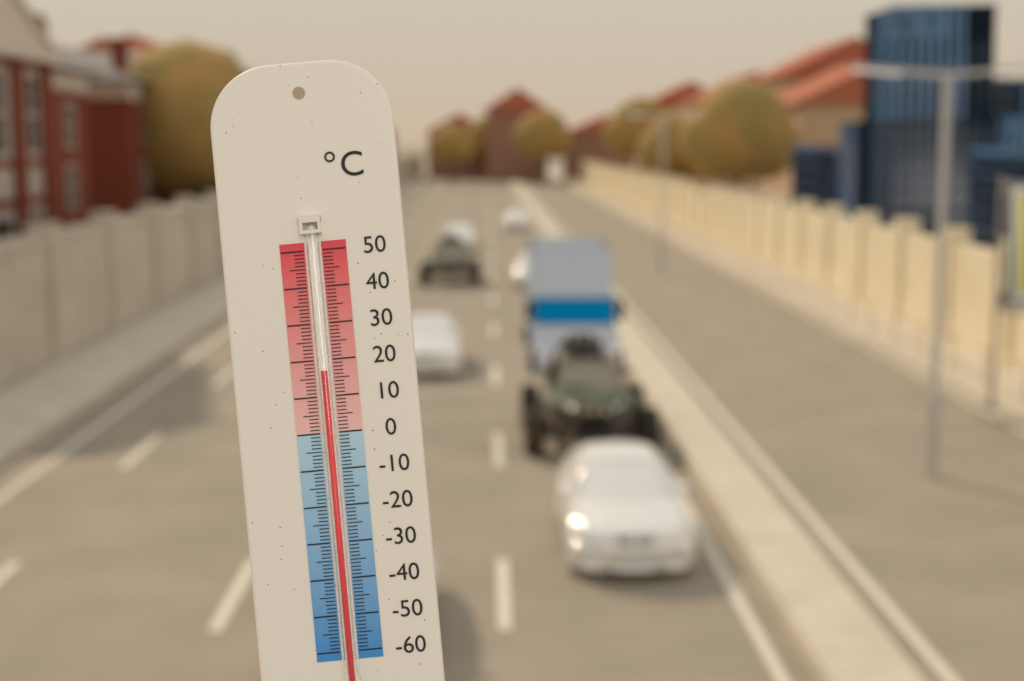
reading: 17 °C
